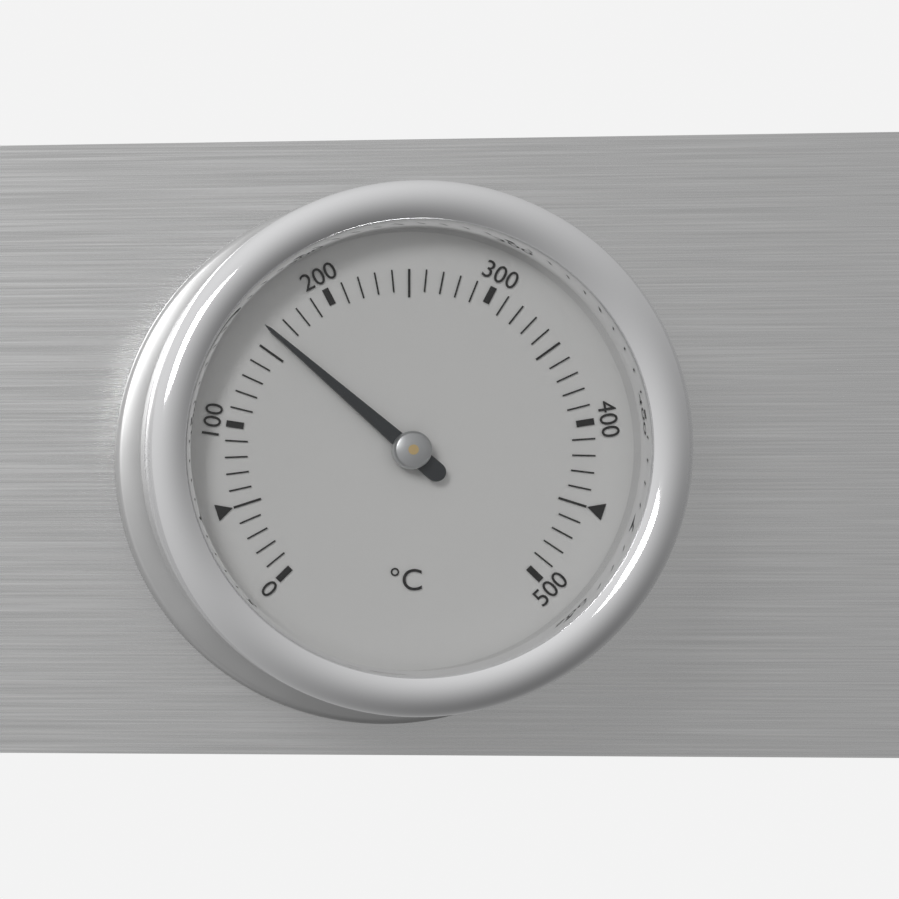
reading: 160 °C
